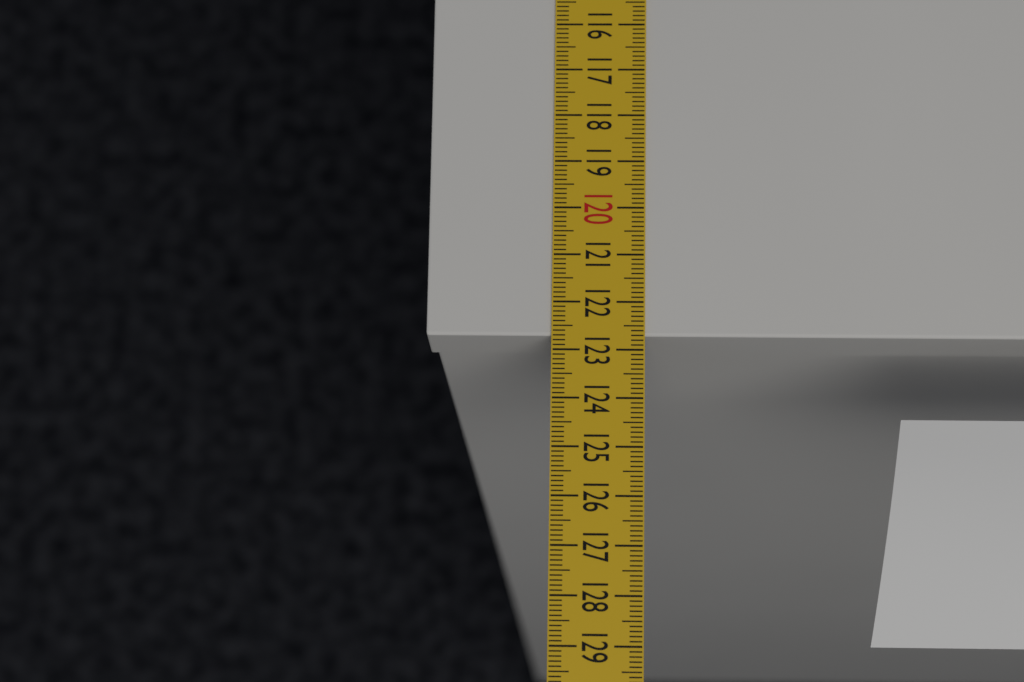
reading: 122.7 cm
